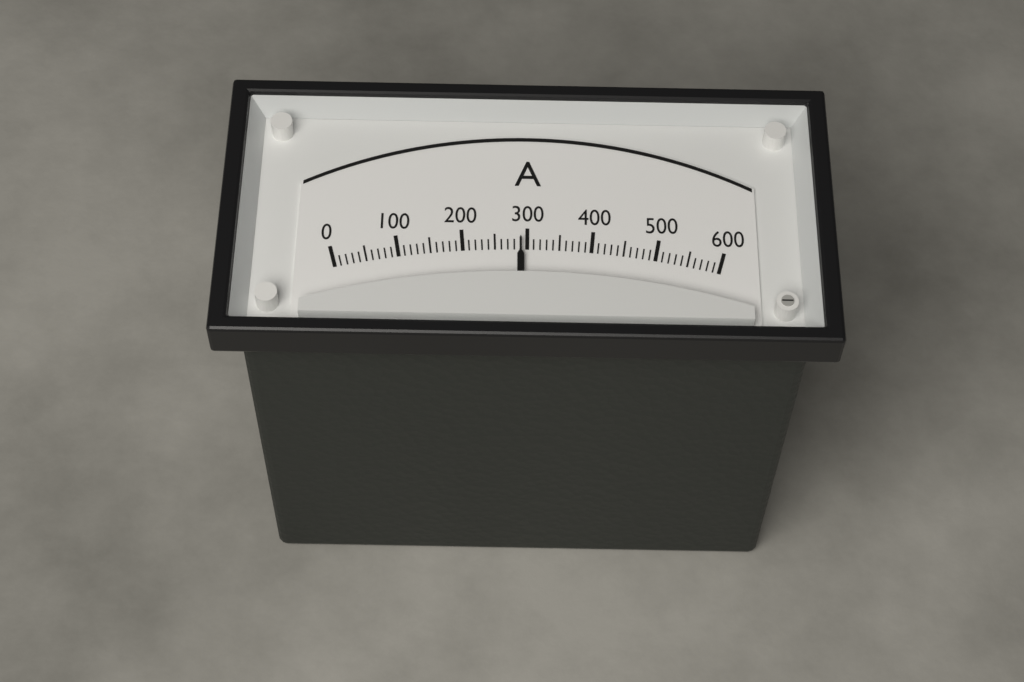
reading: 290 A
